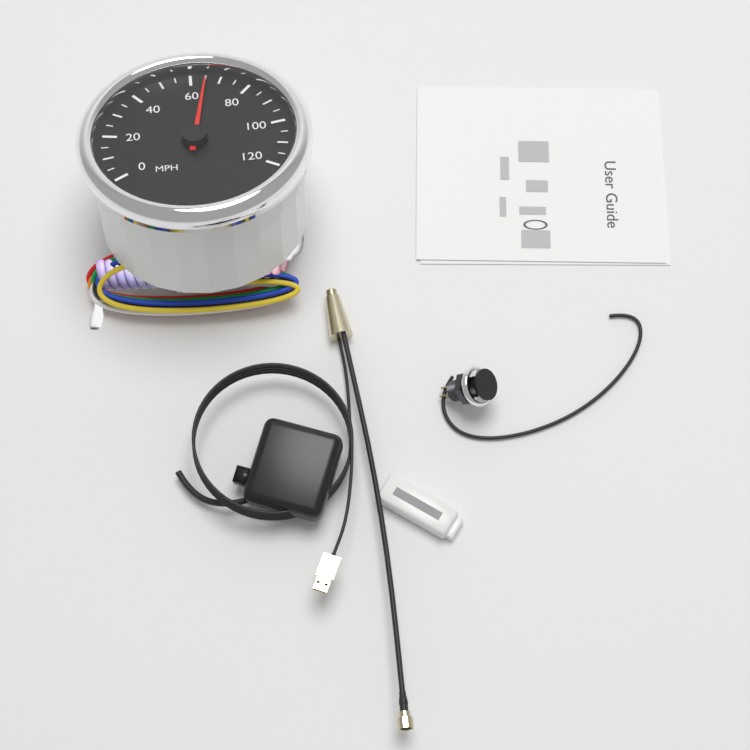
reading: 65 MPH
